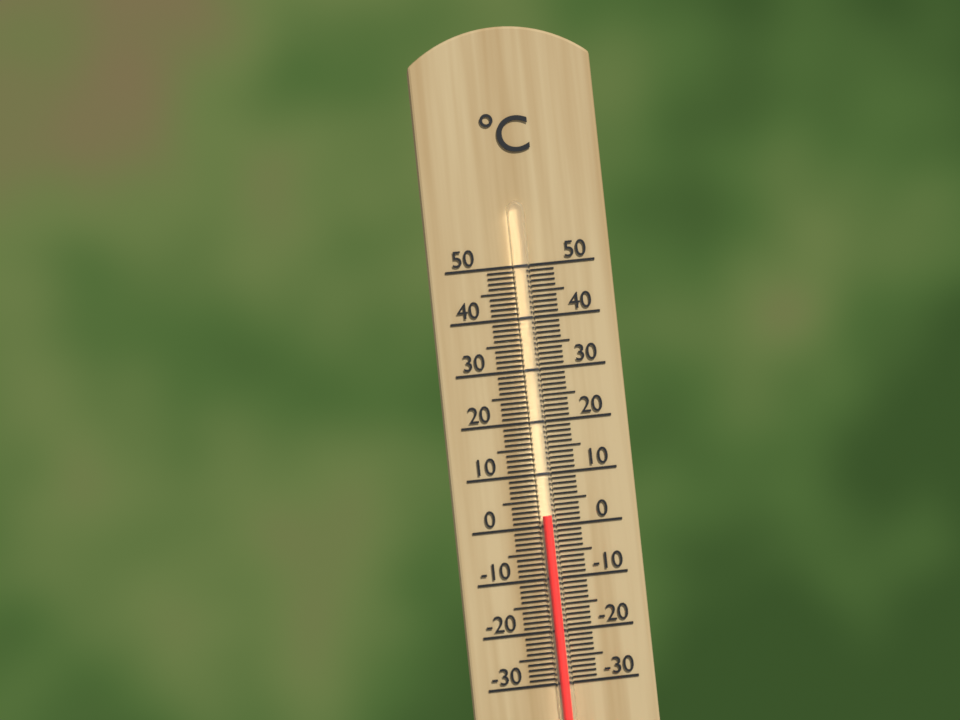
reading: 2 °C
